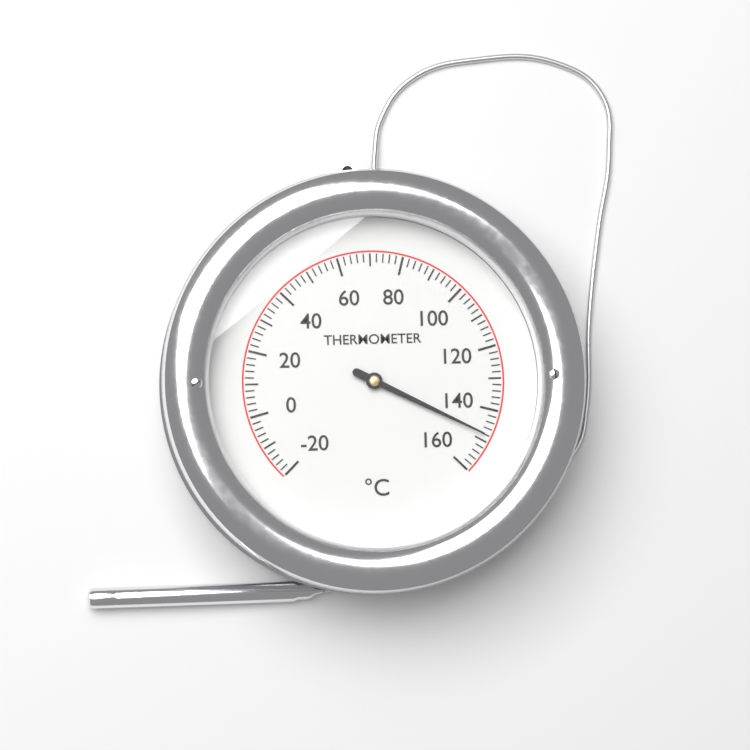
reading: 148 °C
